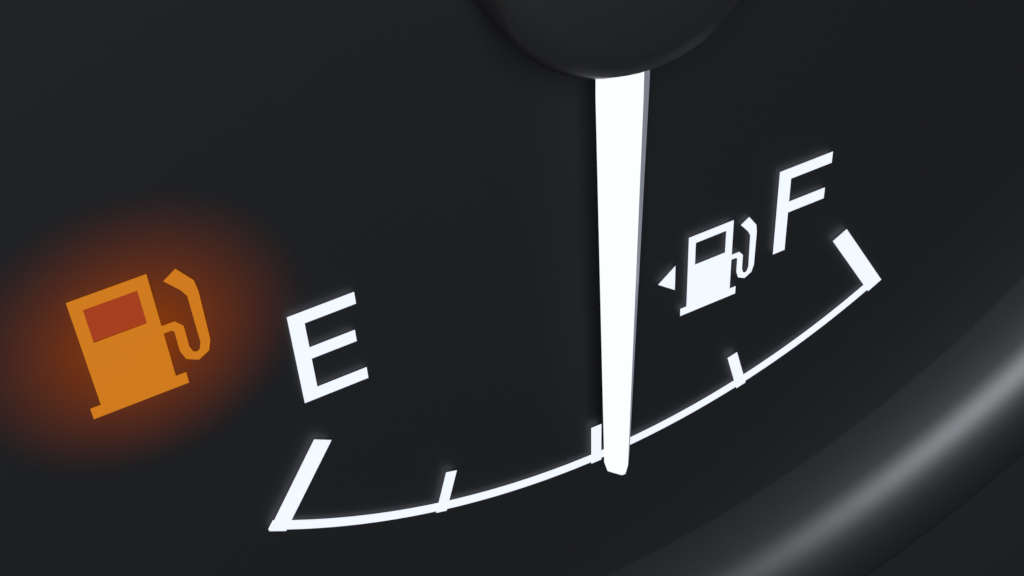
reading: 0.50 (no unit)
